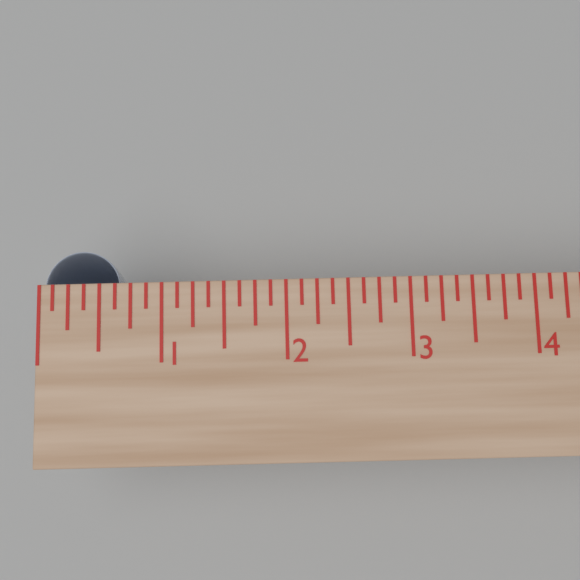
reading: 0.625 in
